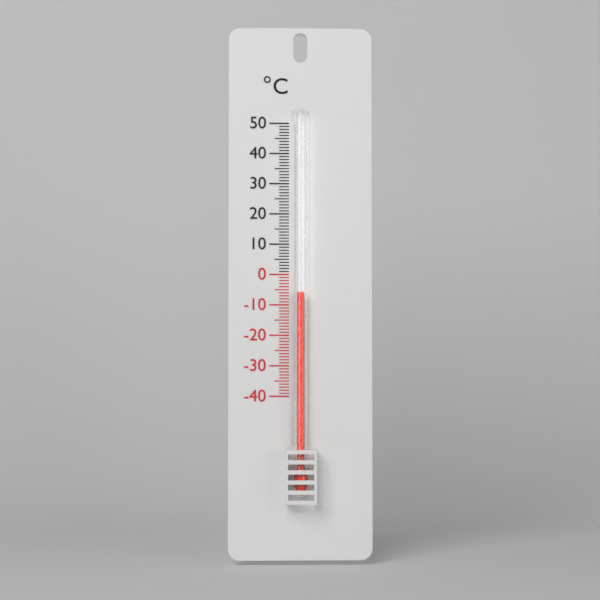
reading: -6 °C
